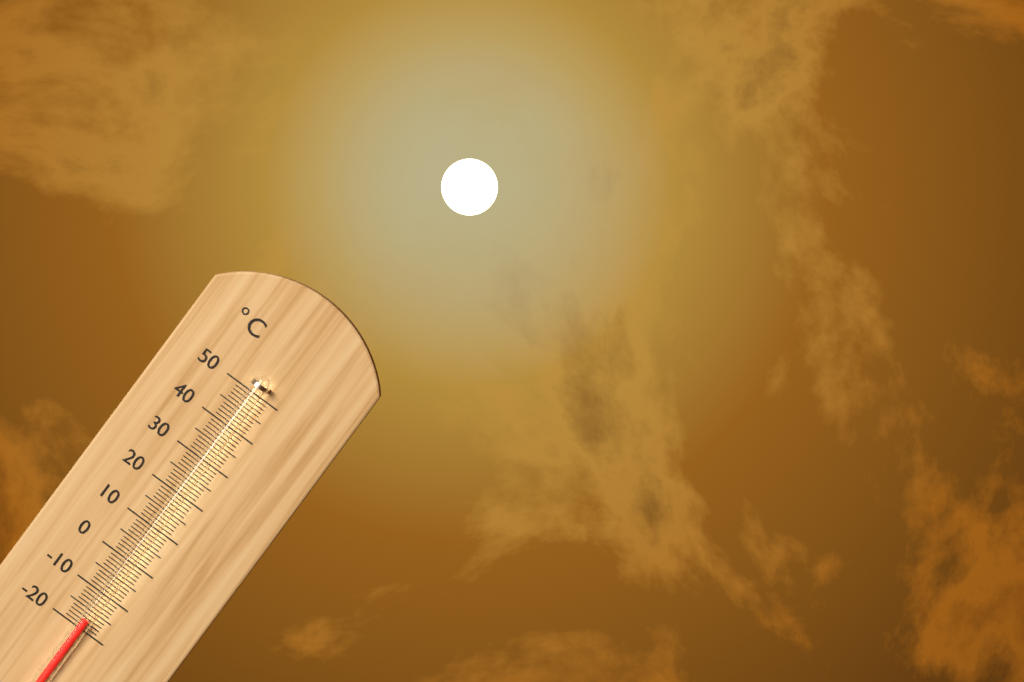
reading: -17 °C
